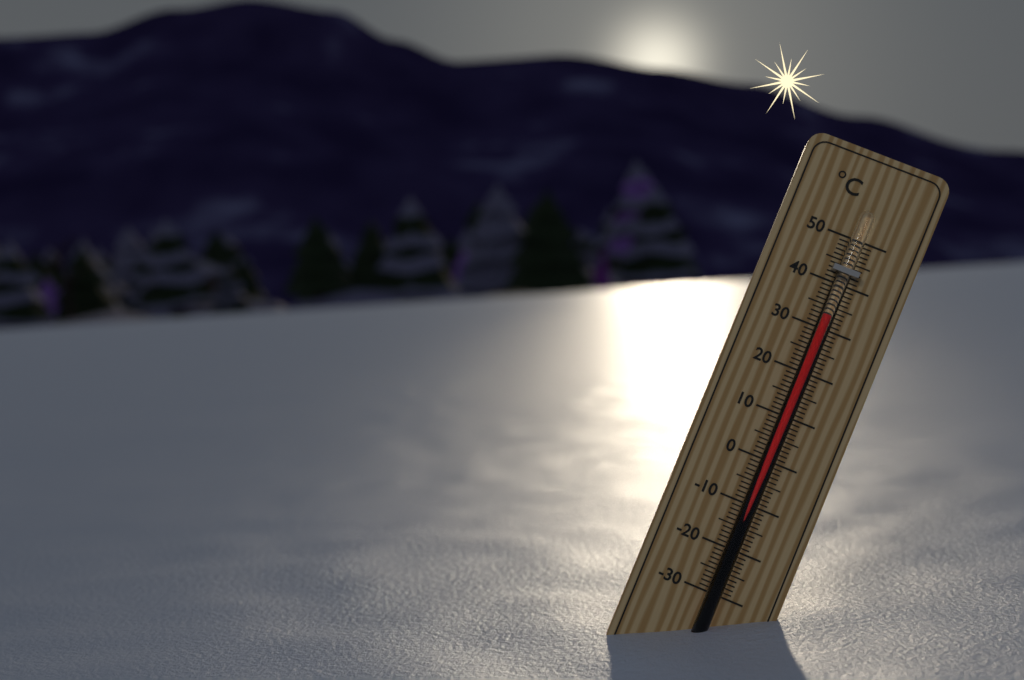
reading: 33 °C
